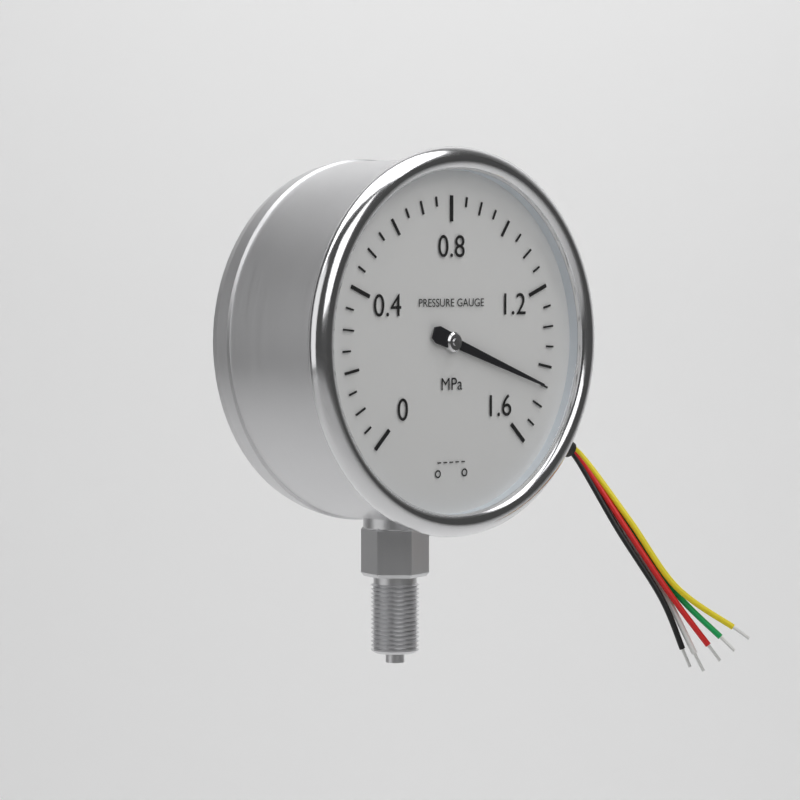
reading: 1.45 MPa
